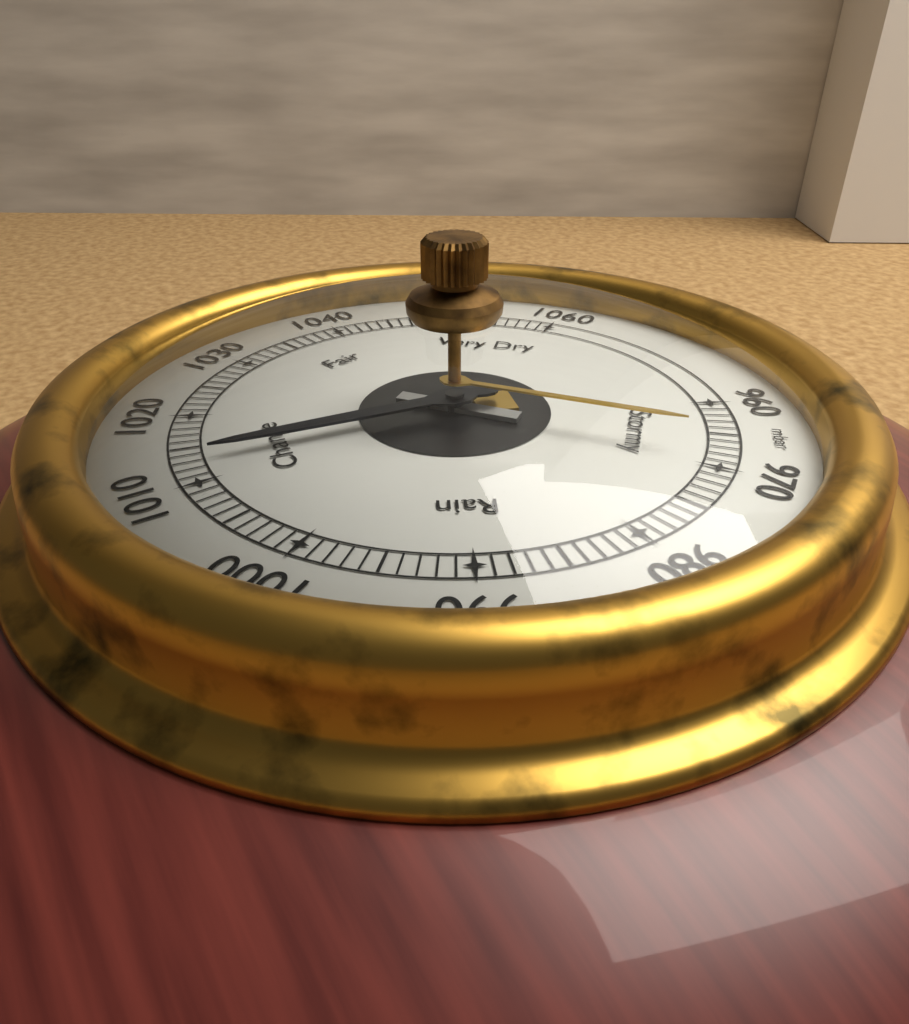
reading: 1013 mbar
